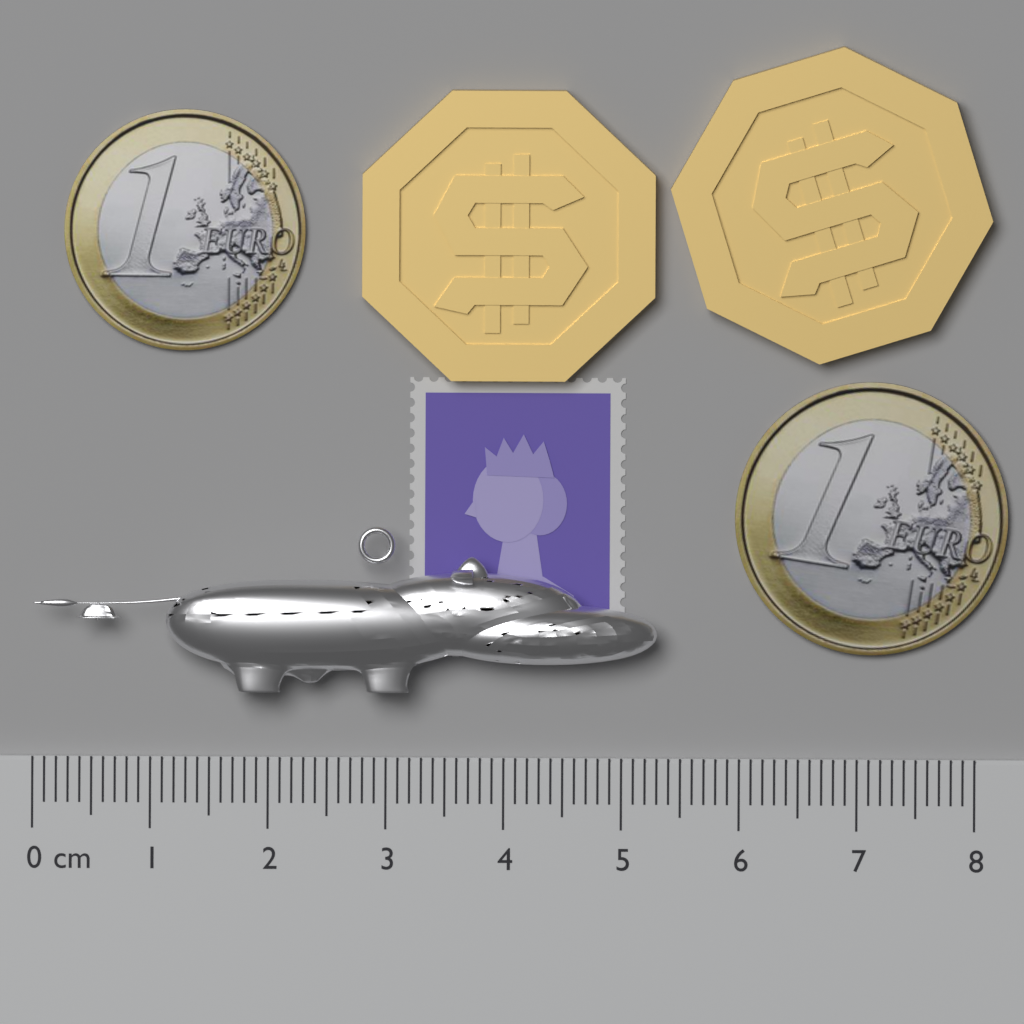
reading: 5.3 cm
